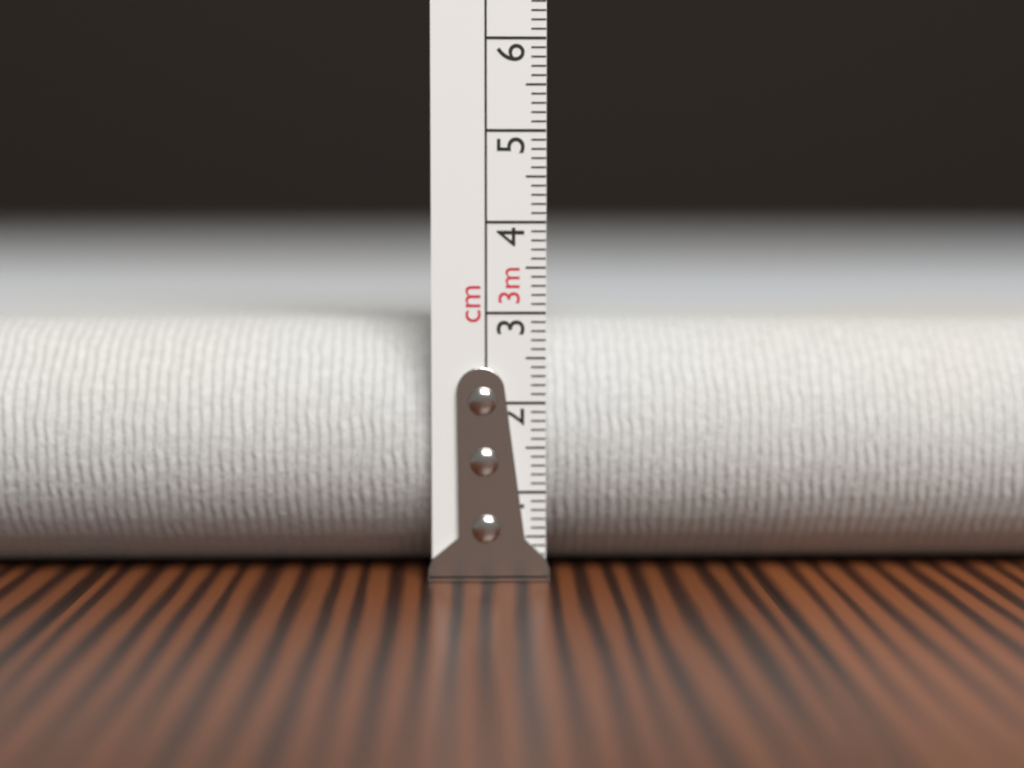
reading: 2.9 cm
